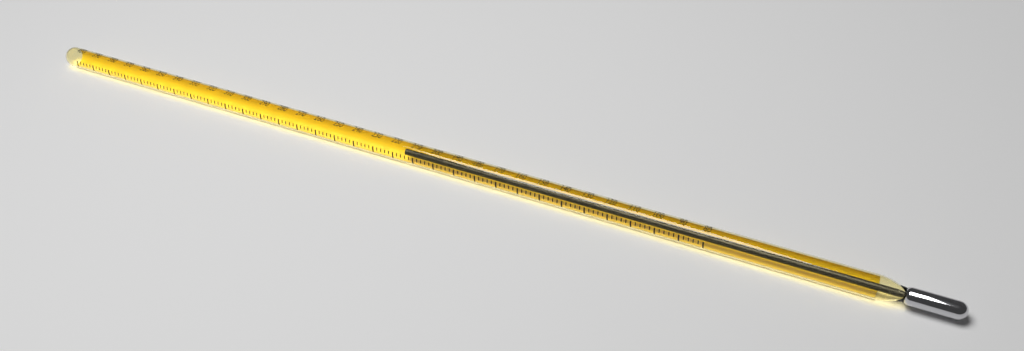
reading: 216 (no unit)
